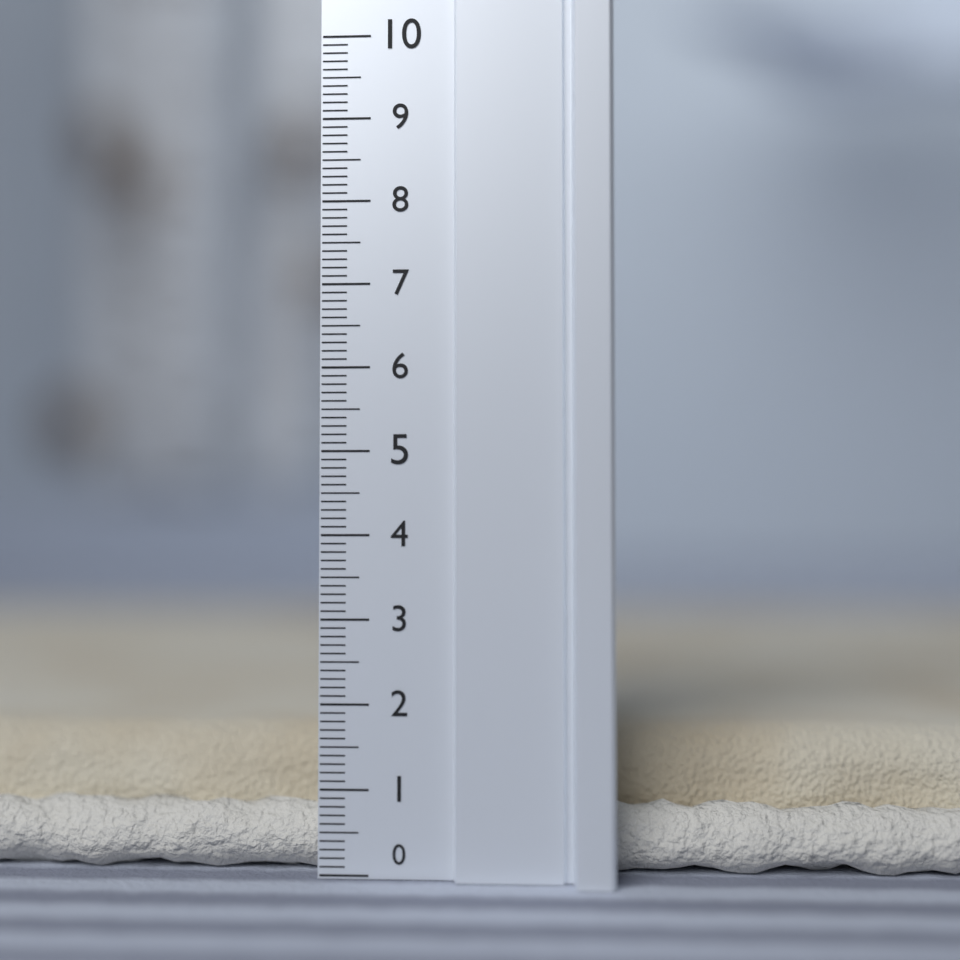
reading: 1.6 (no unit)
